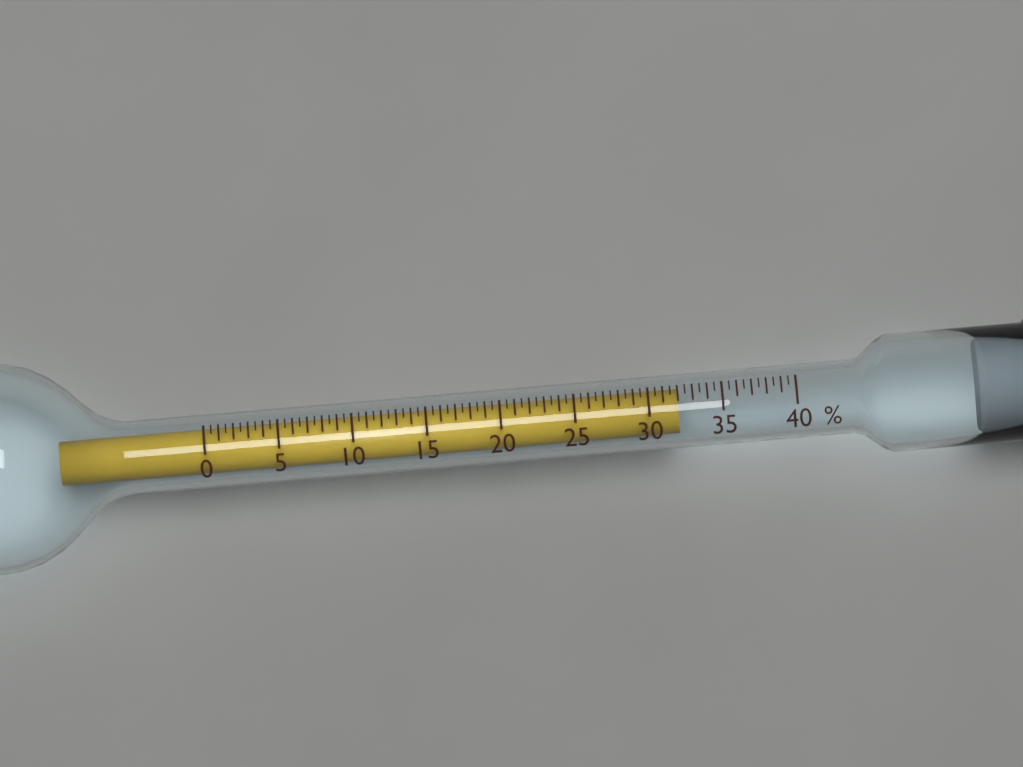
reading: 32.0 %
